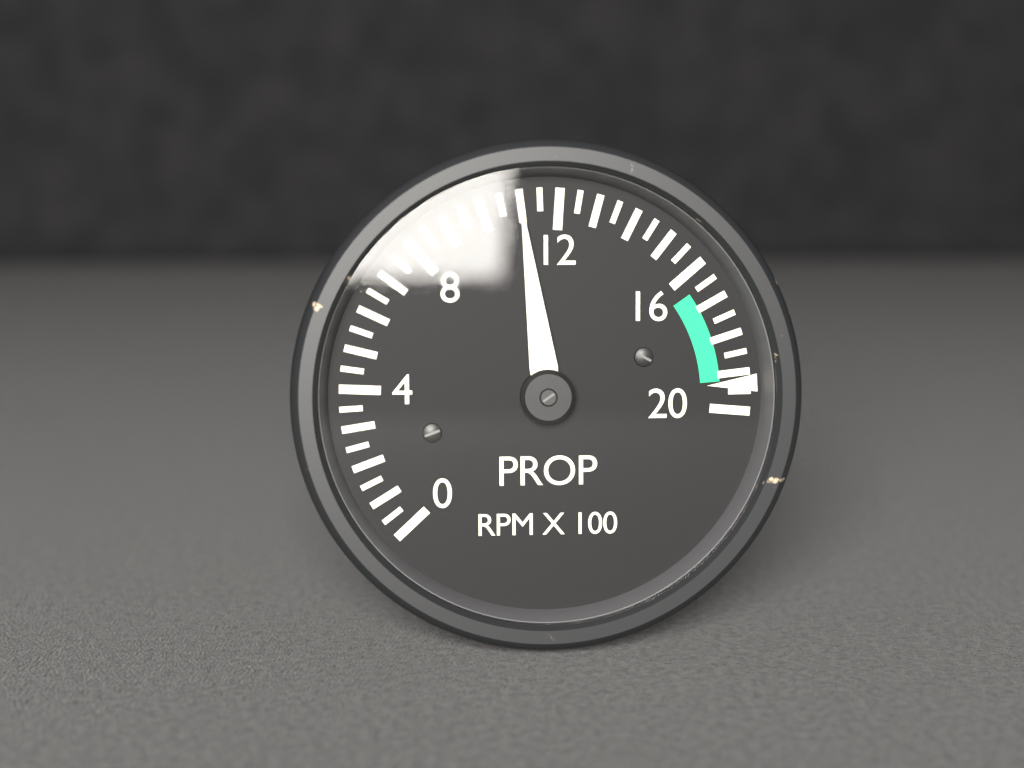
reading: 11.0 RPM X 100
